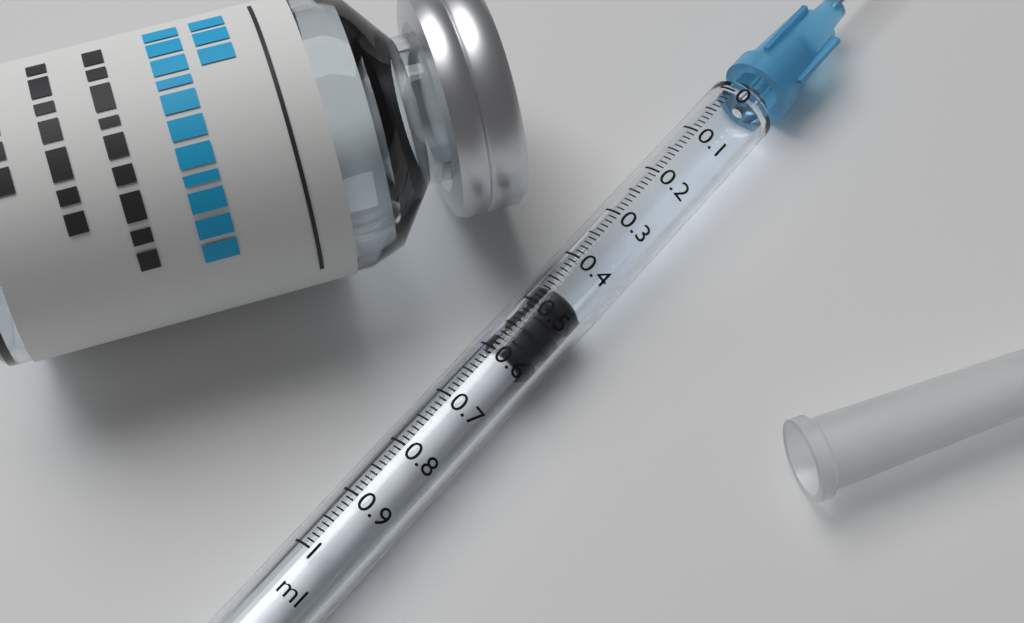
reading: 0.46 ml
